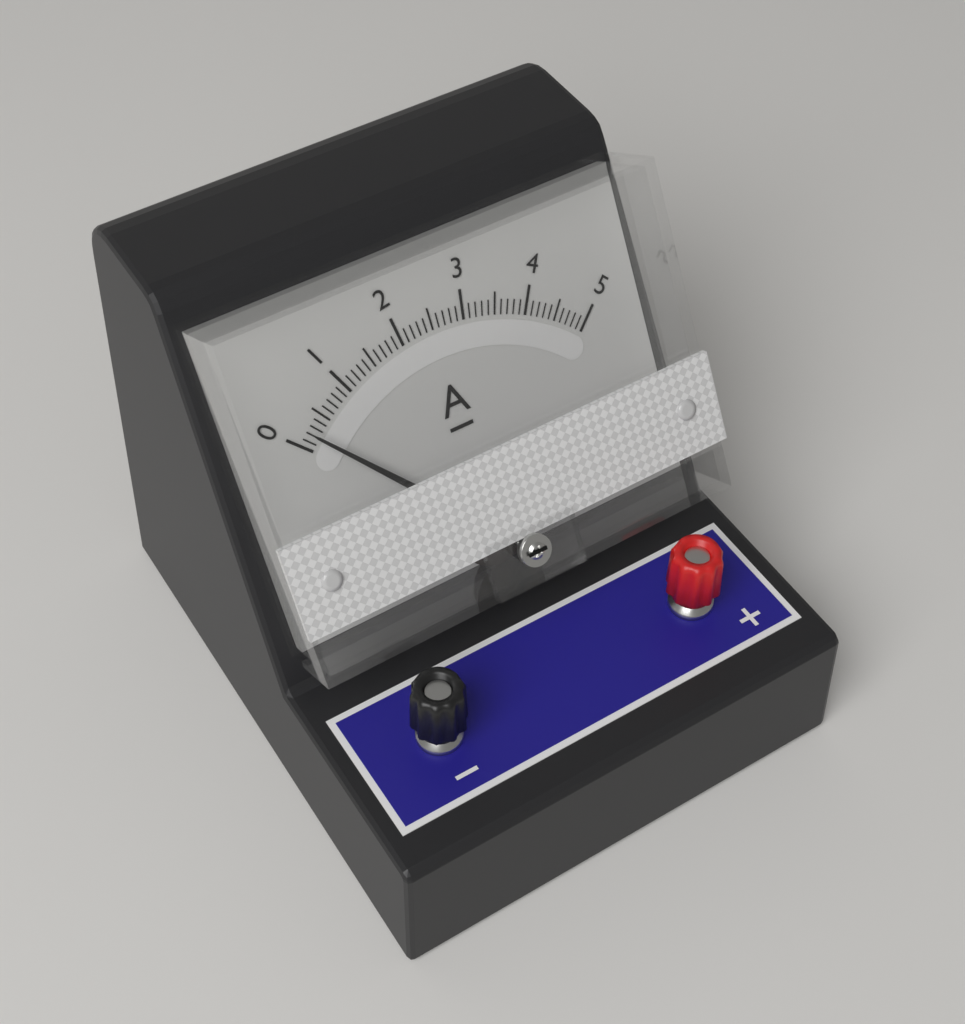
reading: 0.2 A
